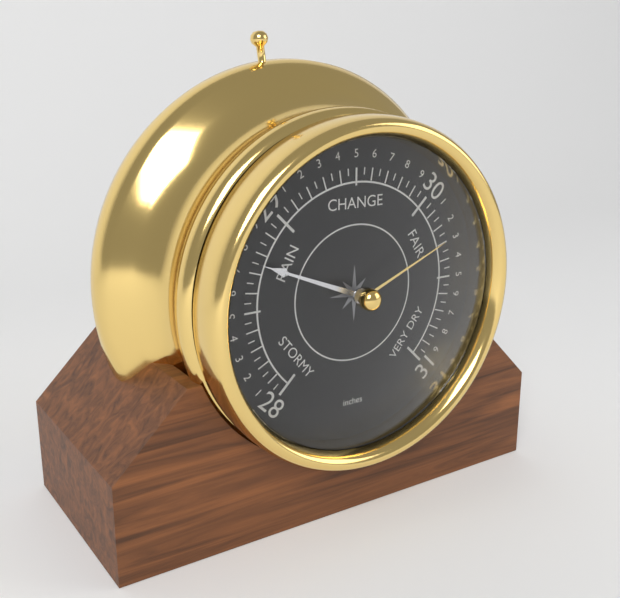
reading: 28.75 inches
